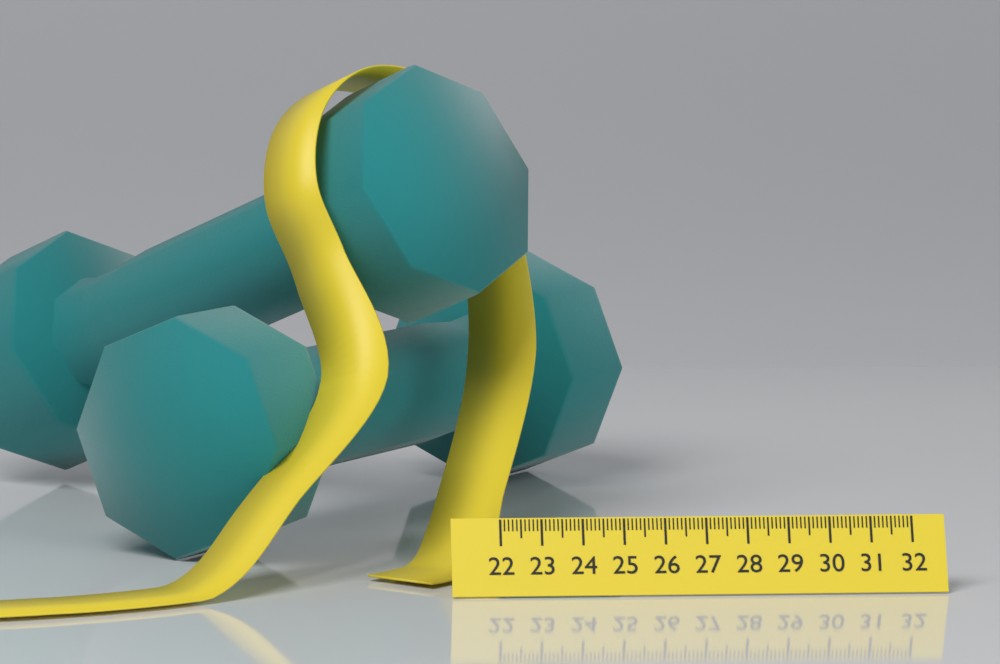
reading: 22.1 (no unit)
